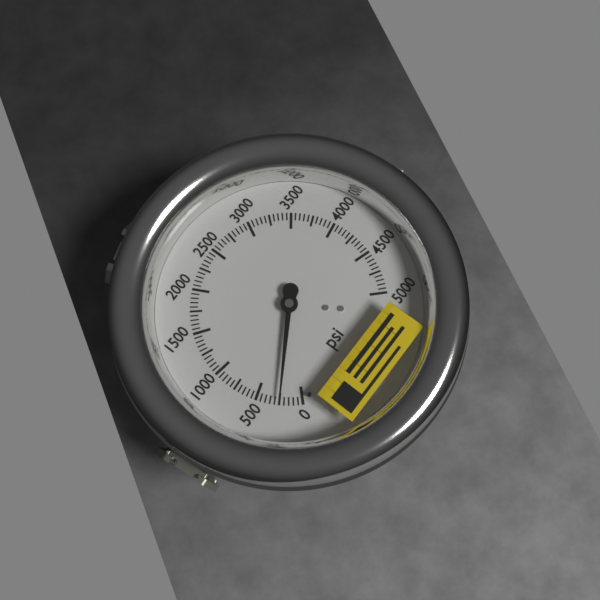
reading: 250 psi
